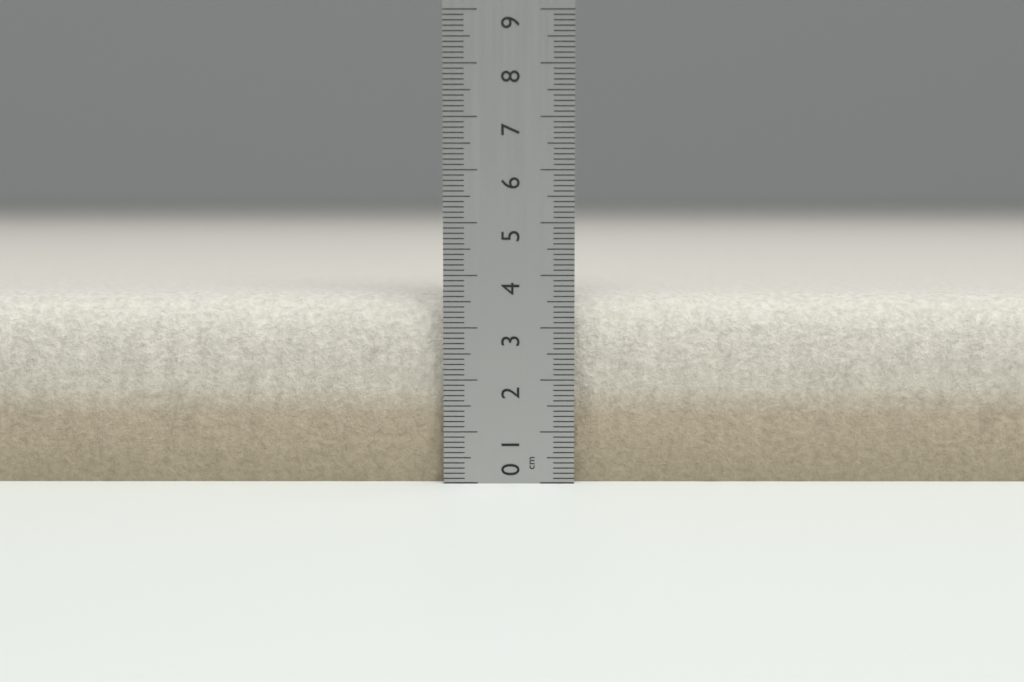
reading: 3.6 cm
